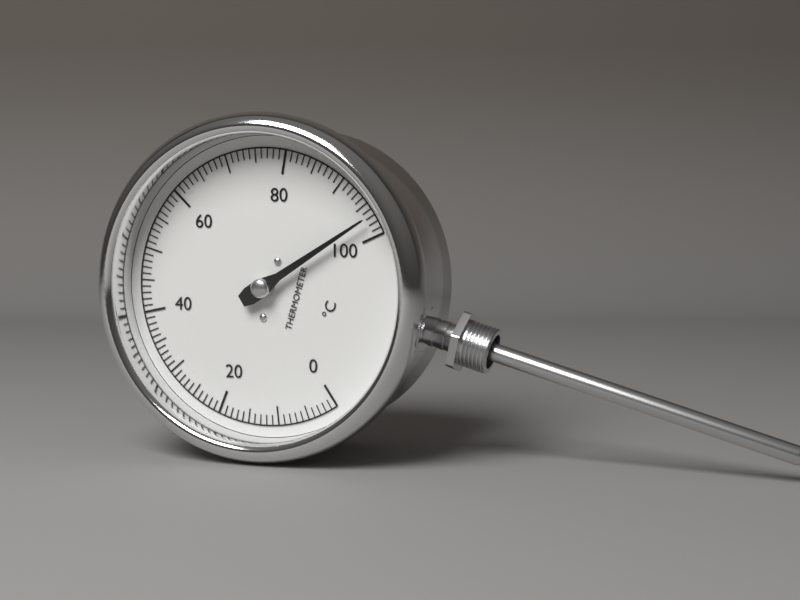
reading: 97 °C
